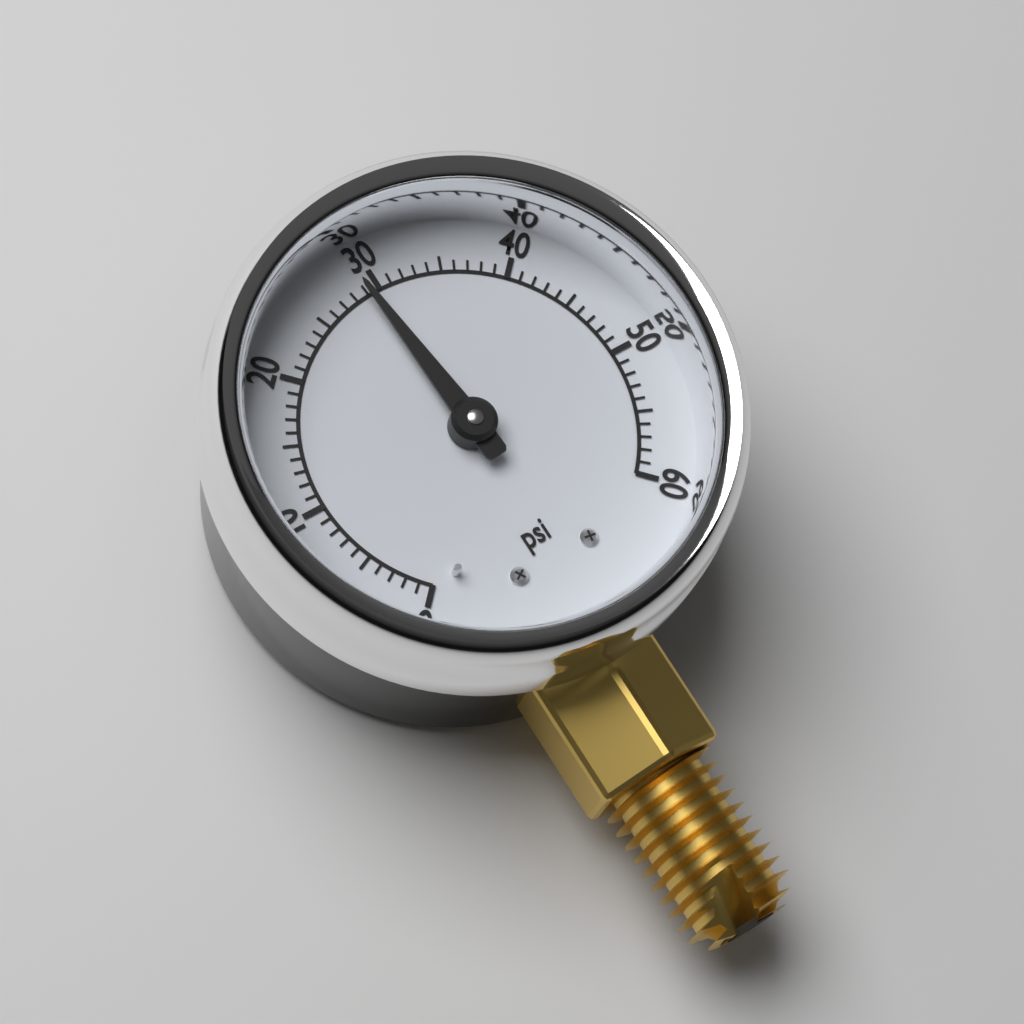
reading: 29 psi
